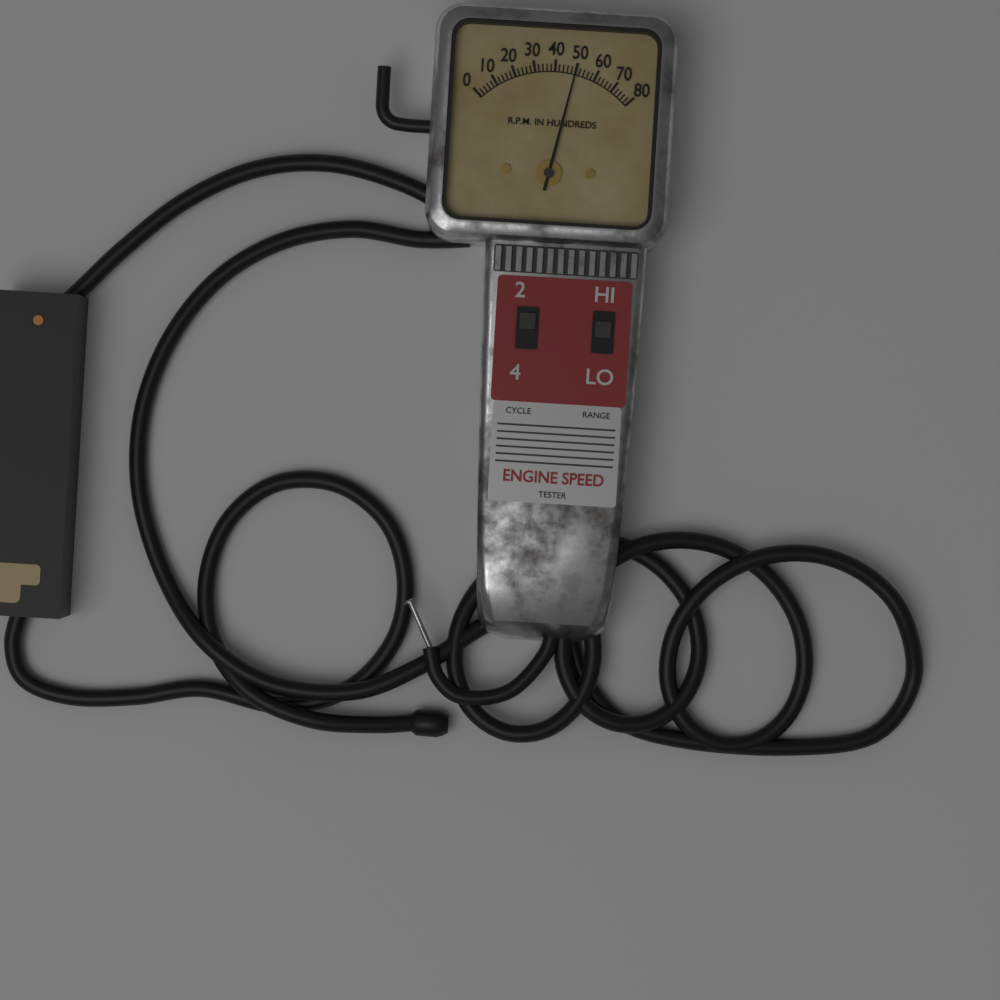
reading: 5000 RPM
